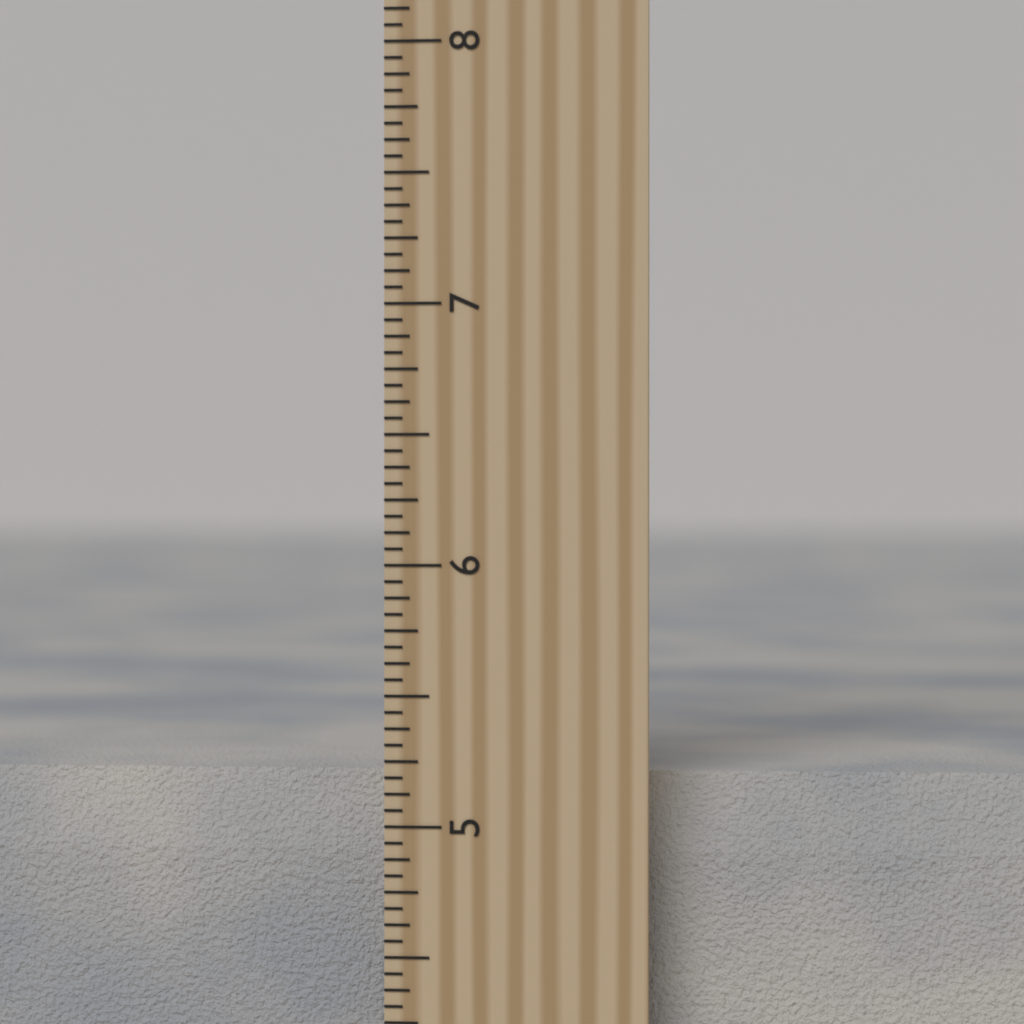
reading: 5.1875 inch
